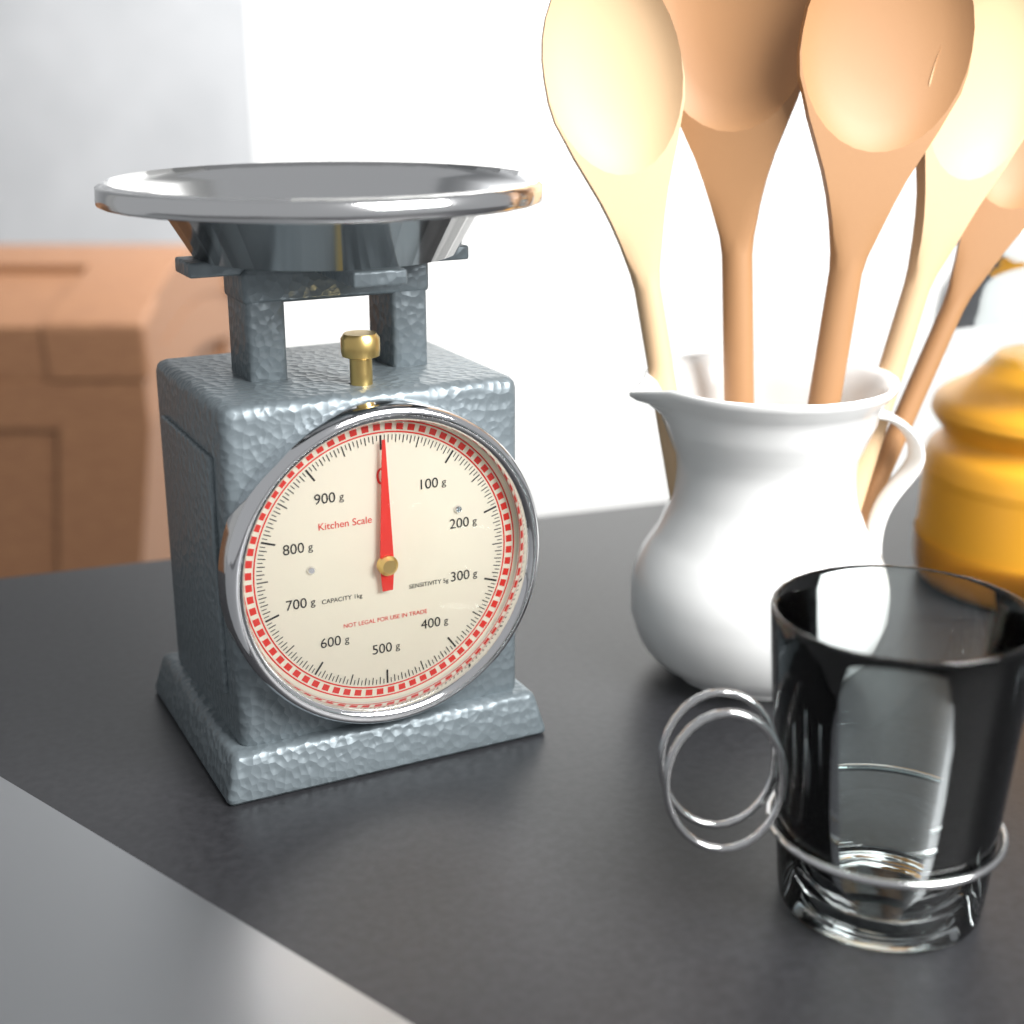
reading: 0 g
